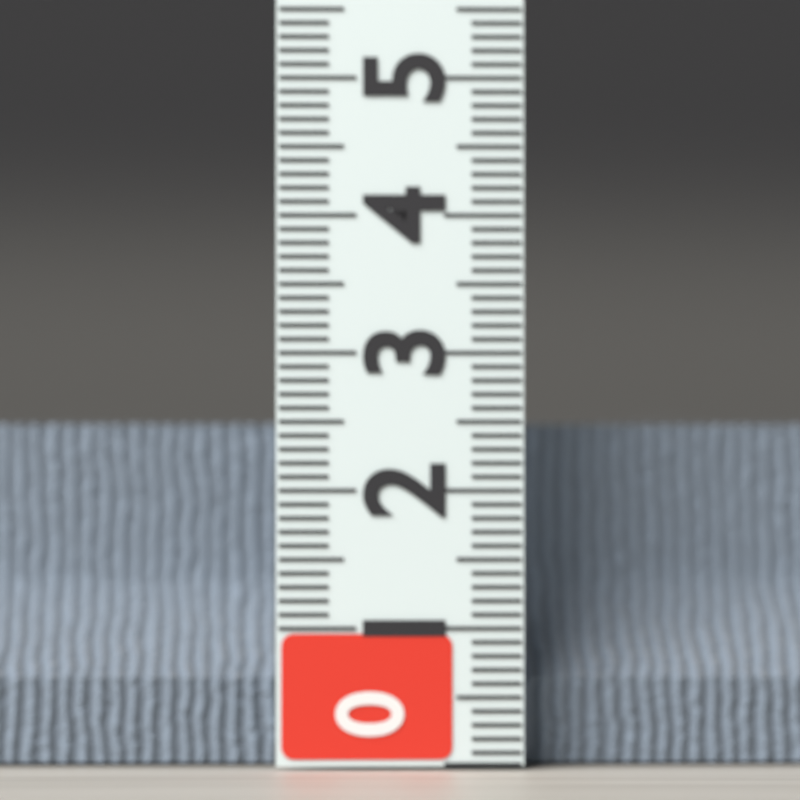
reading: 2.5 (no unit)
